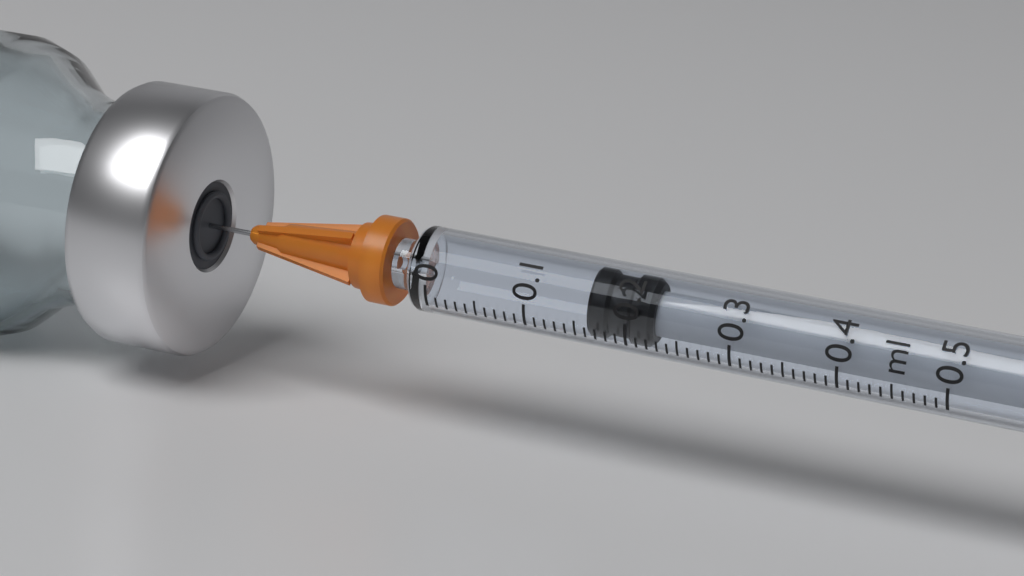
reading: 0.16 ml
